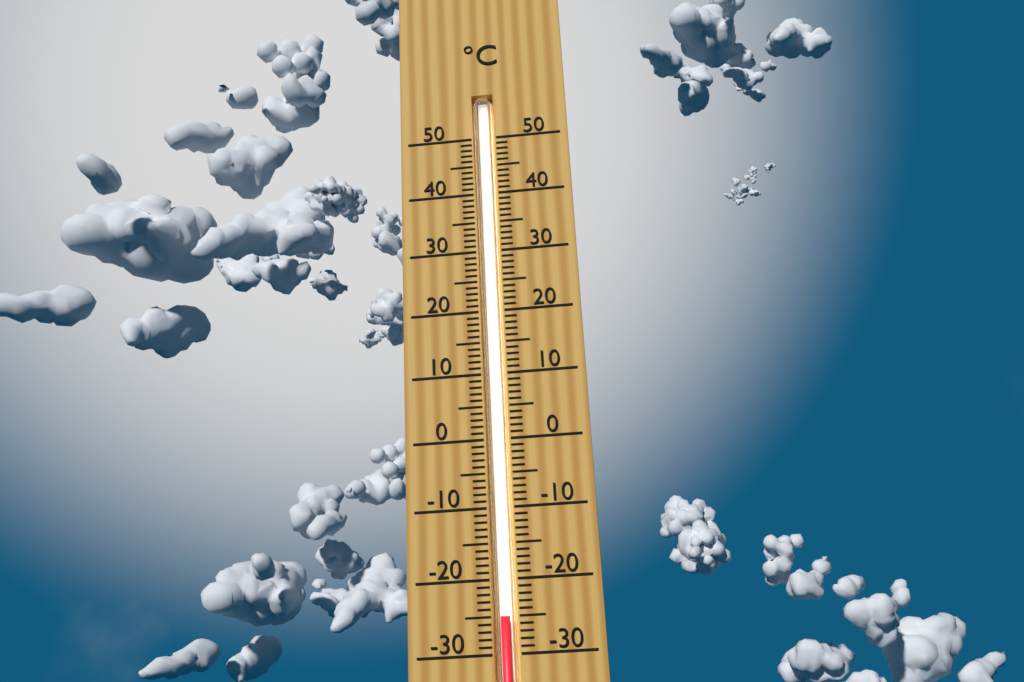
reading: -25 °C
